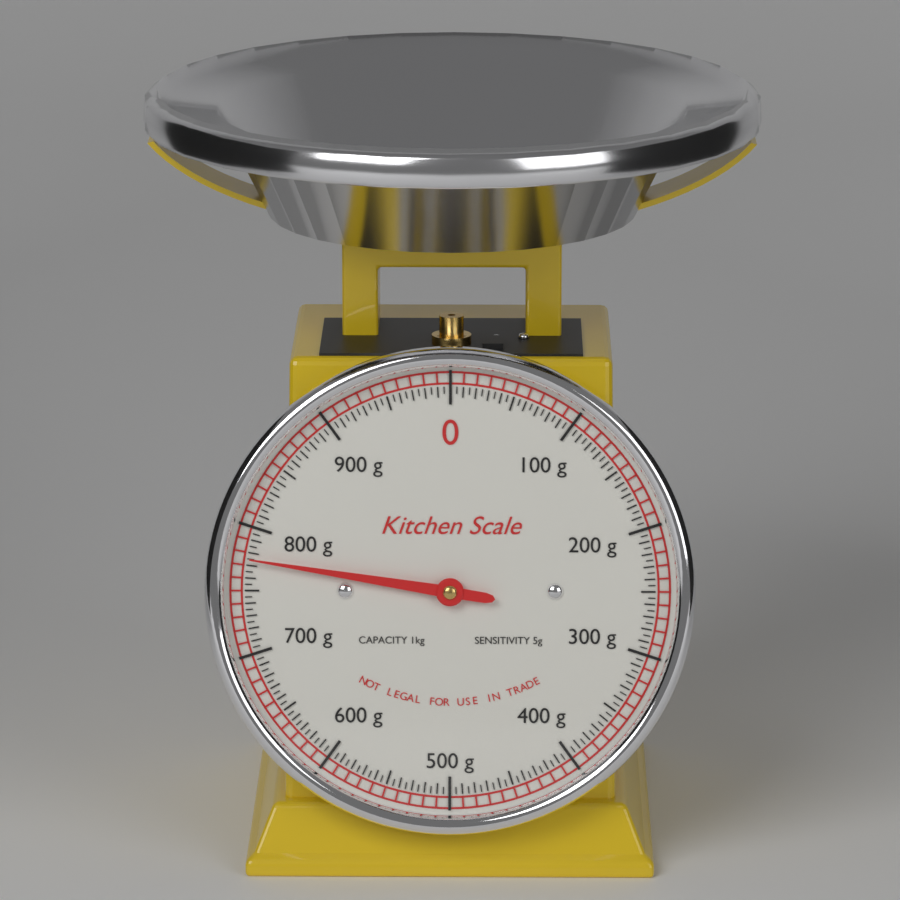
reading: 775 g
